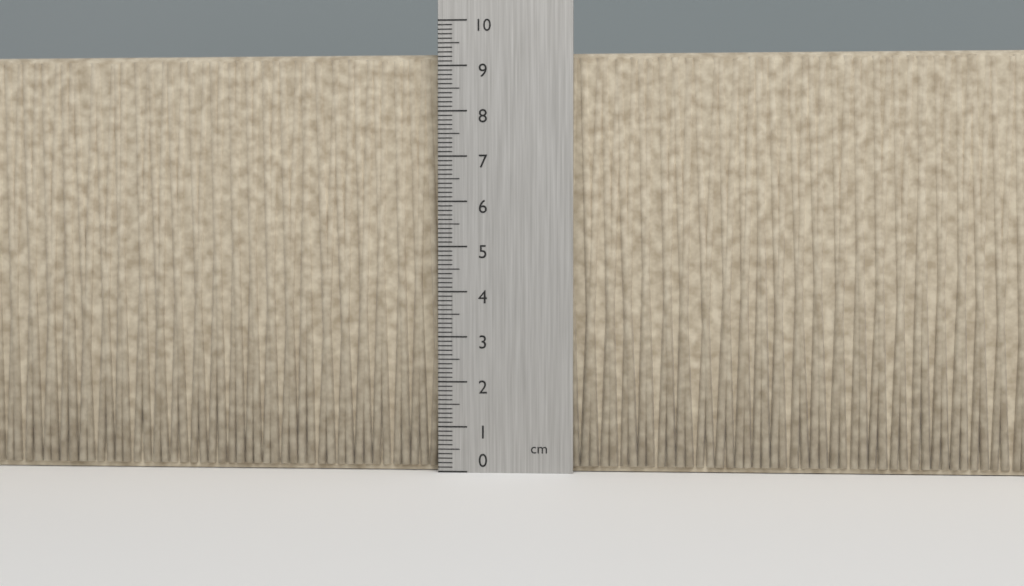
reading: 9.3 cm
